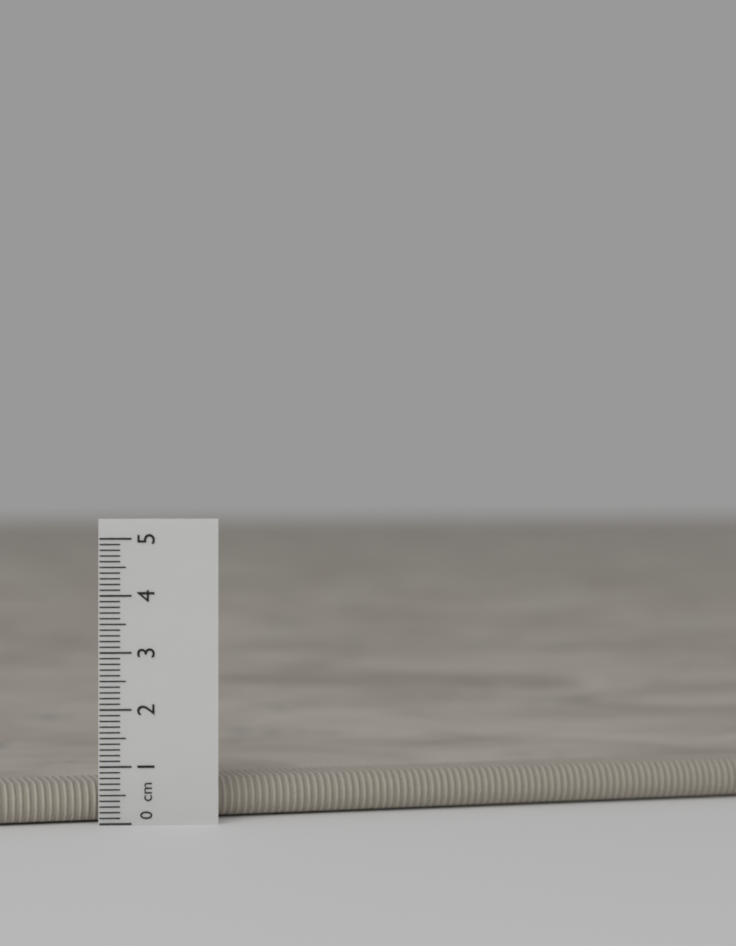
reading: 0.7 cm
